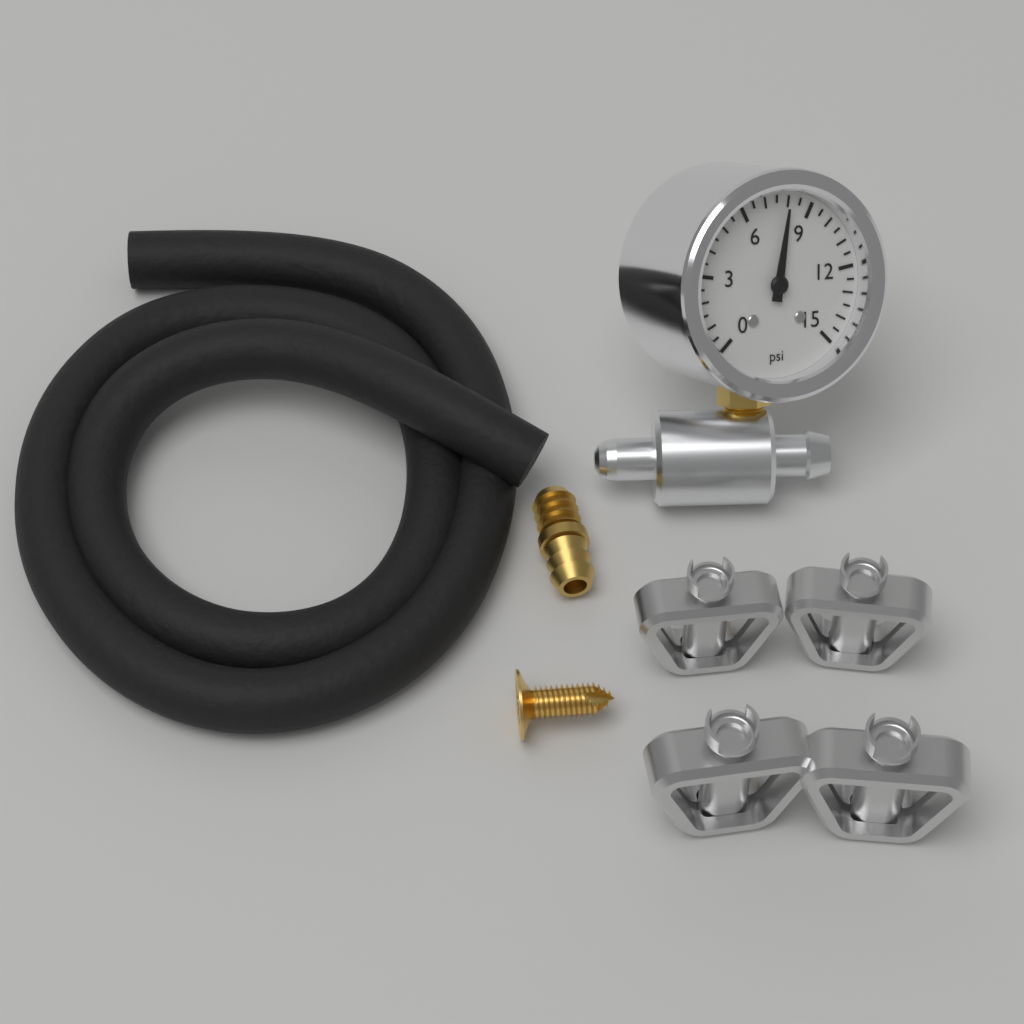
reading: 8.0 psi
